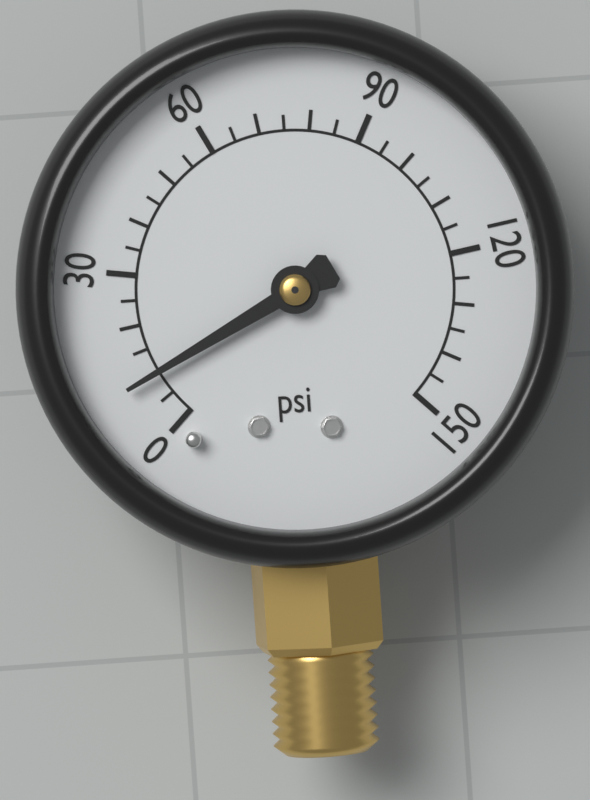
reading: 10 psi
